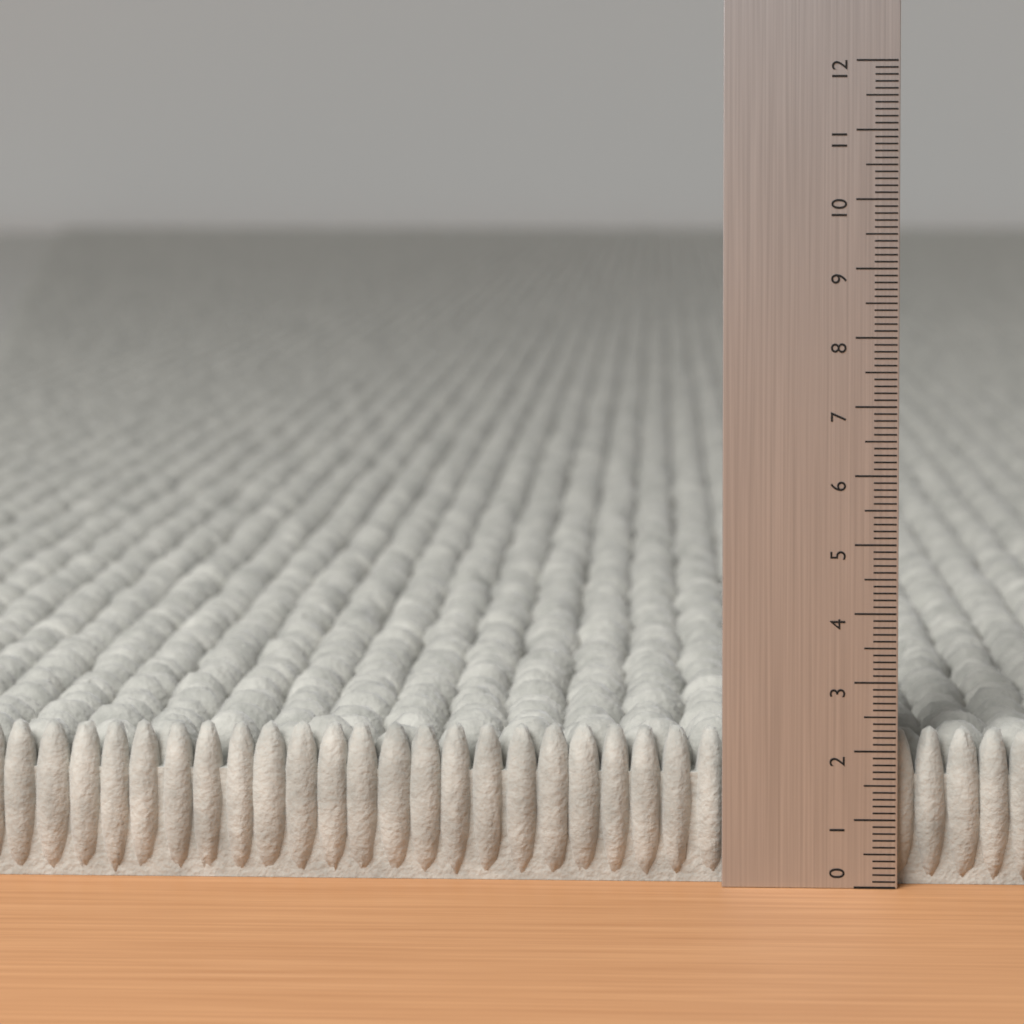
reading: 2.3 (no unit)
